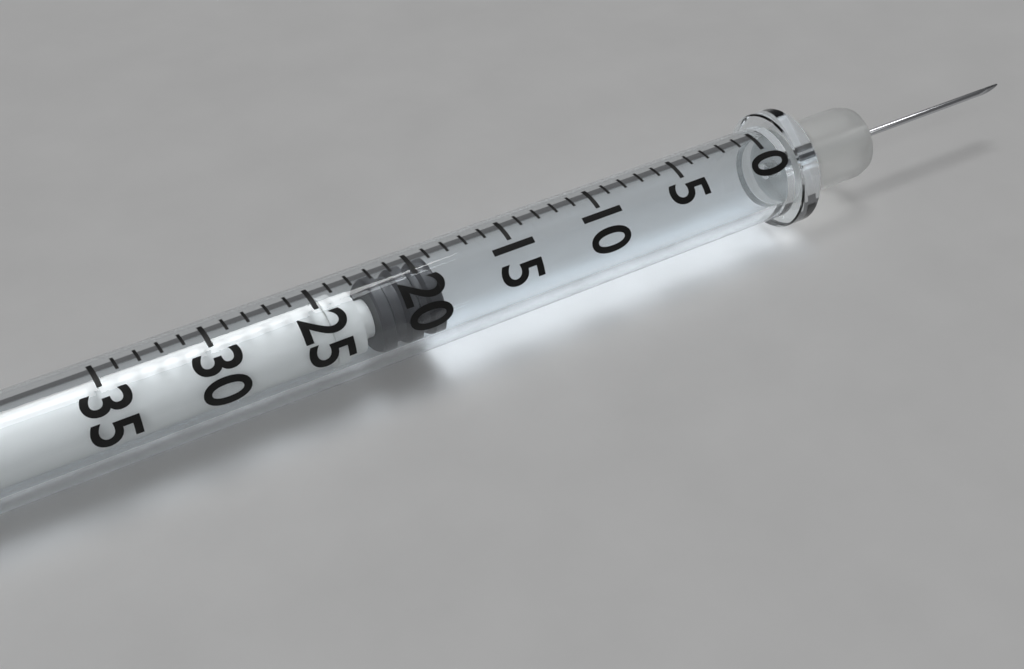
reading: 19 (no unit)
